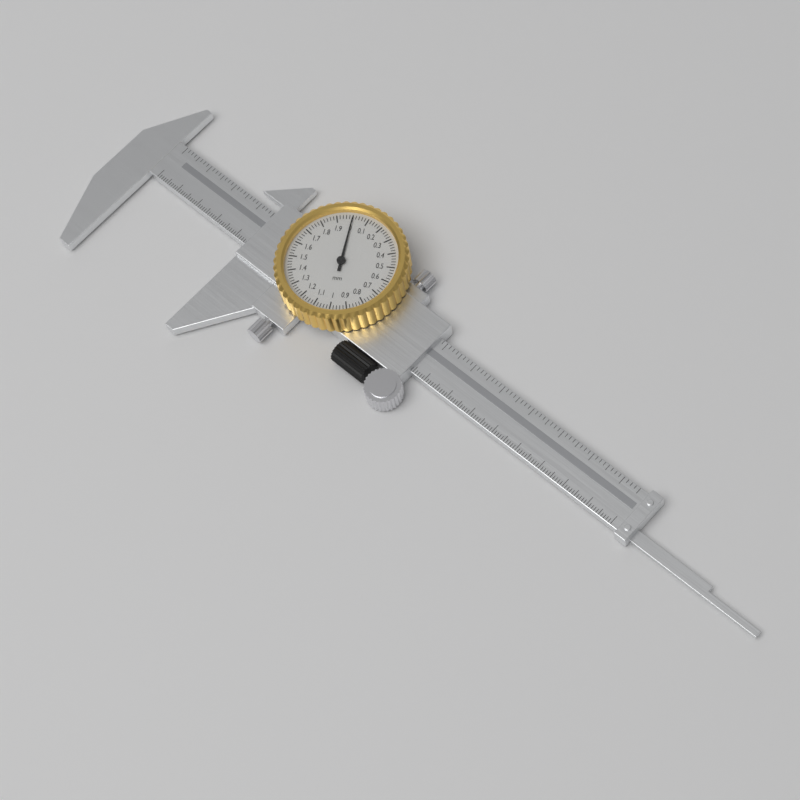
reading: 0.00 mm
